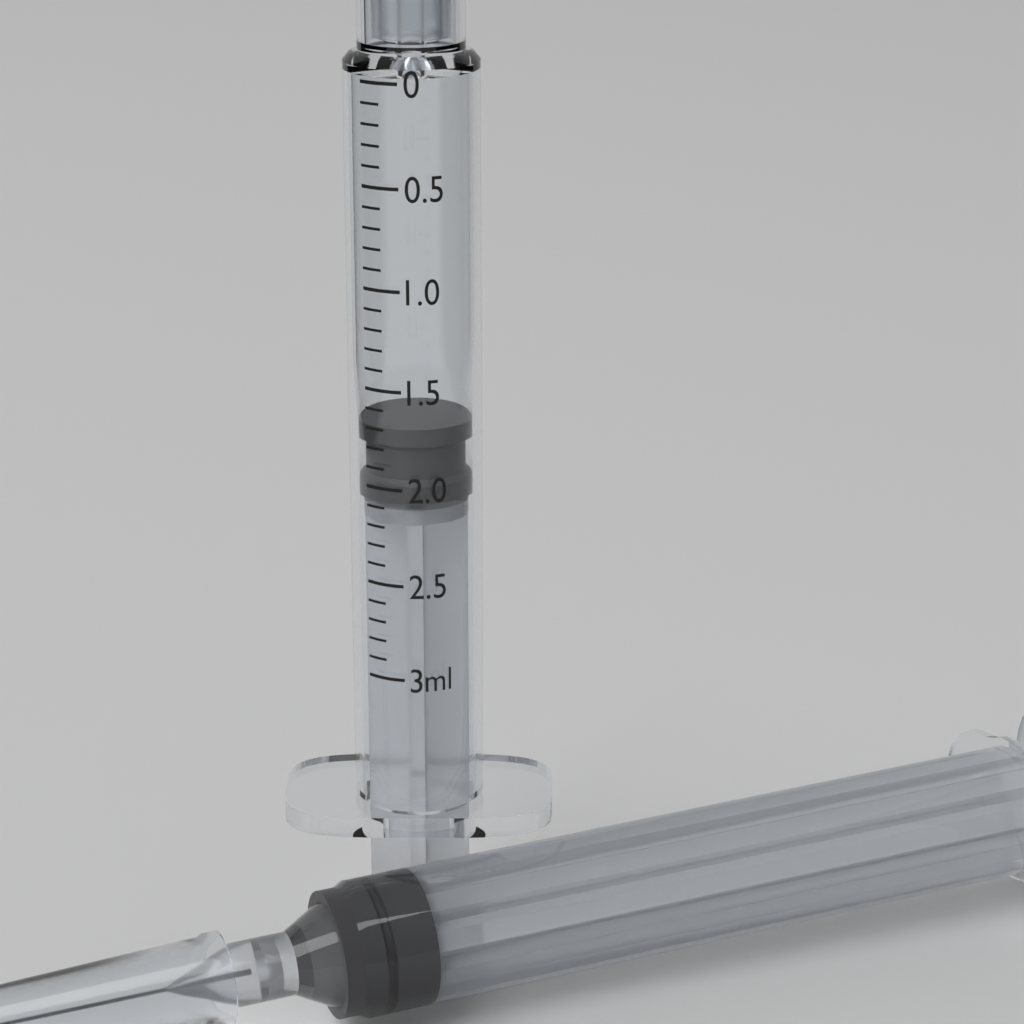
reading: 1.7 ml
